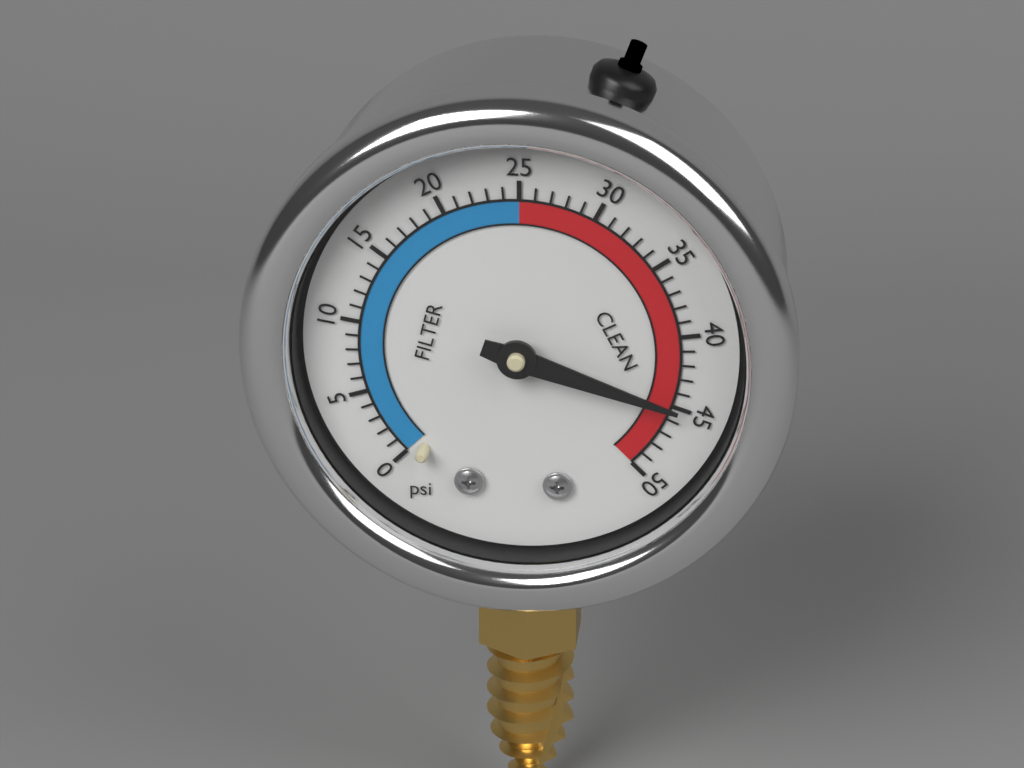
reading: 45 psi
